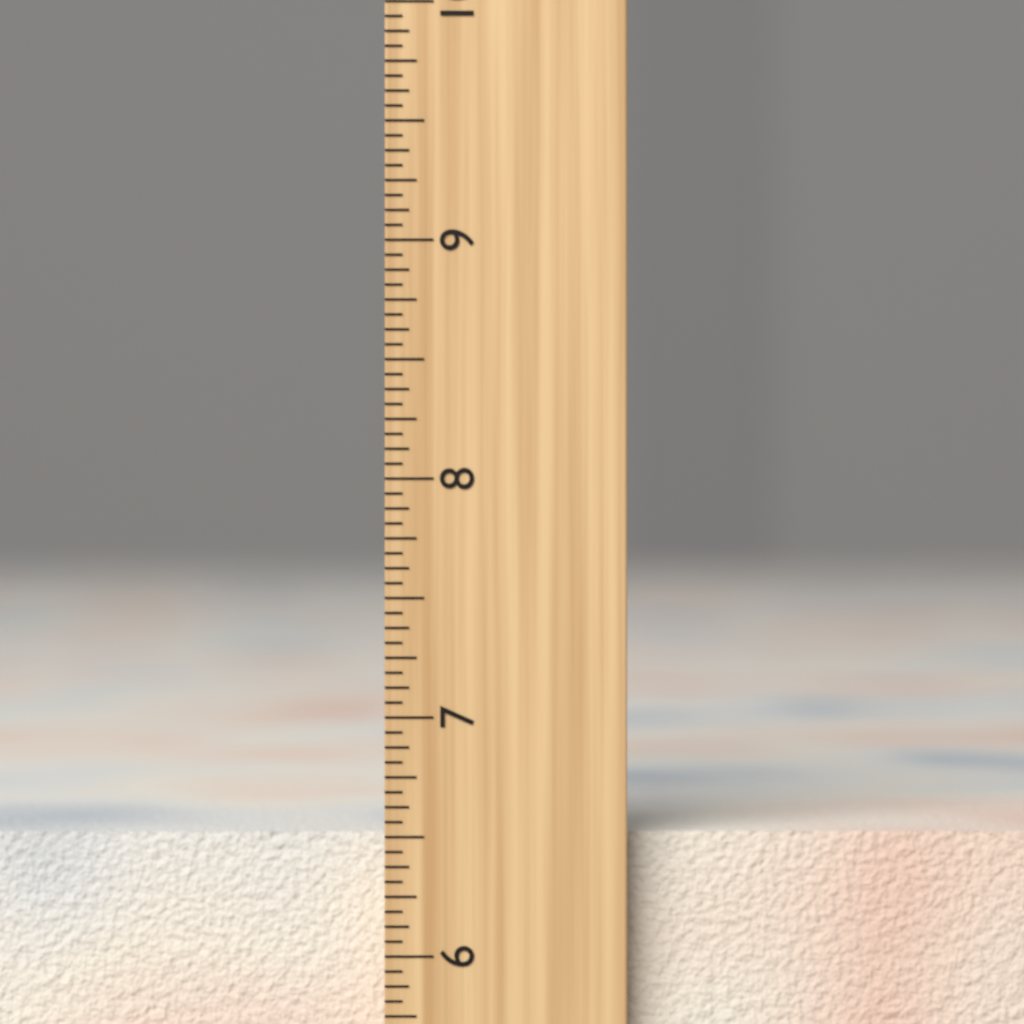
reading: 6.5000 inch
